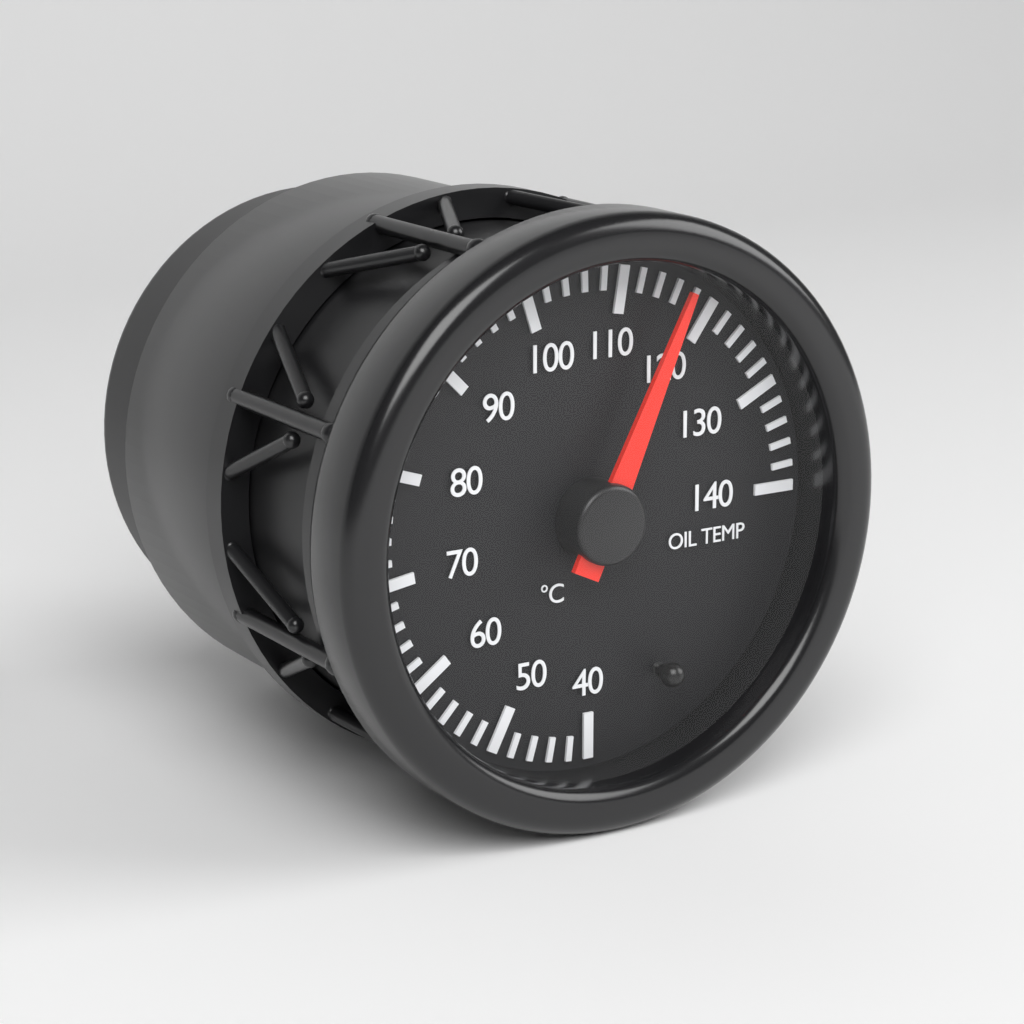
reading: 116 °C
